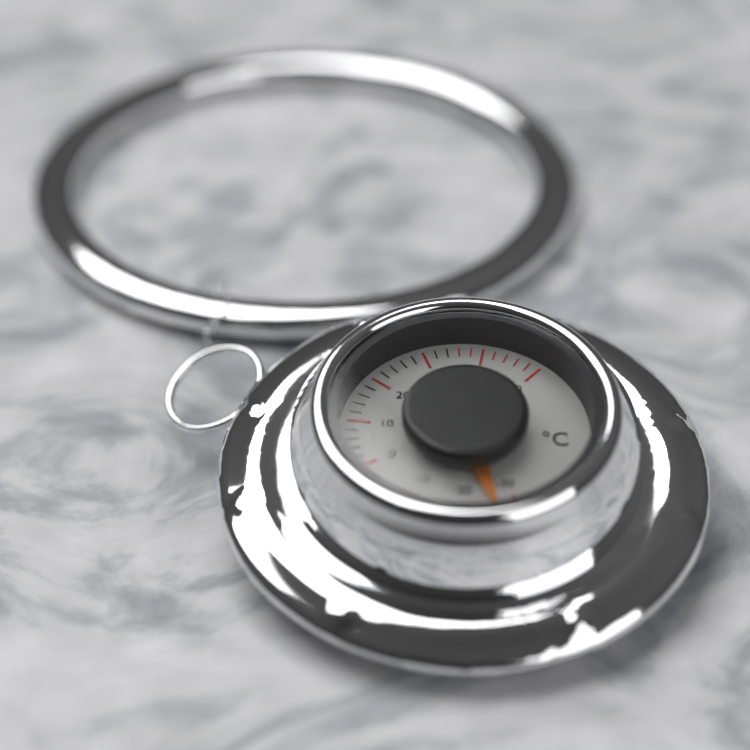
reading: -26 °C
